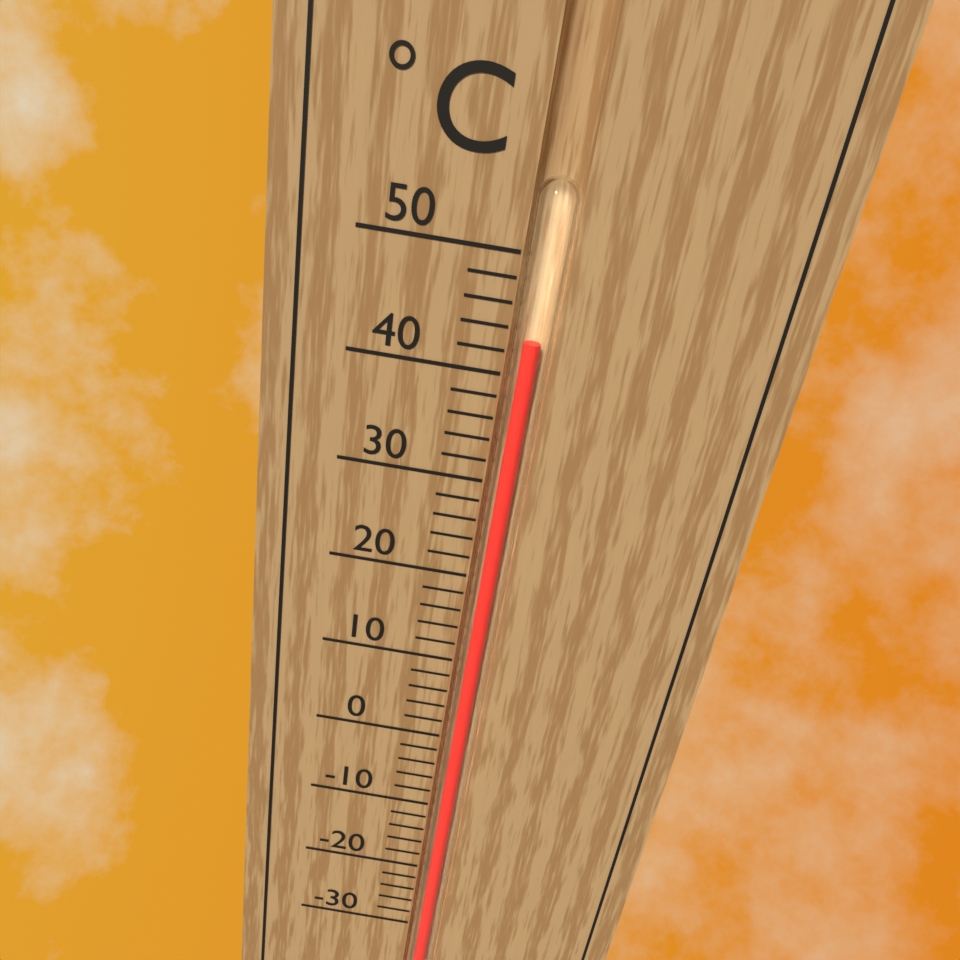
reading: 43 °C
